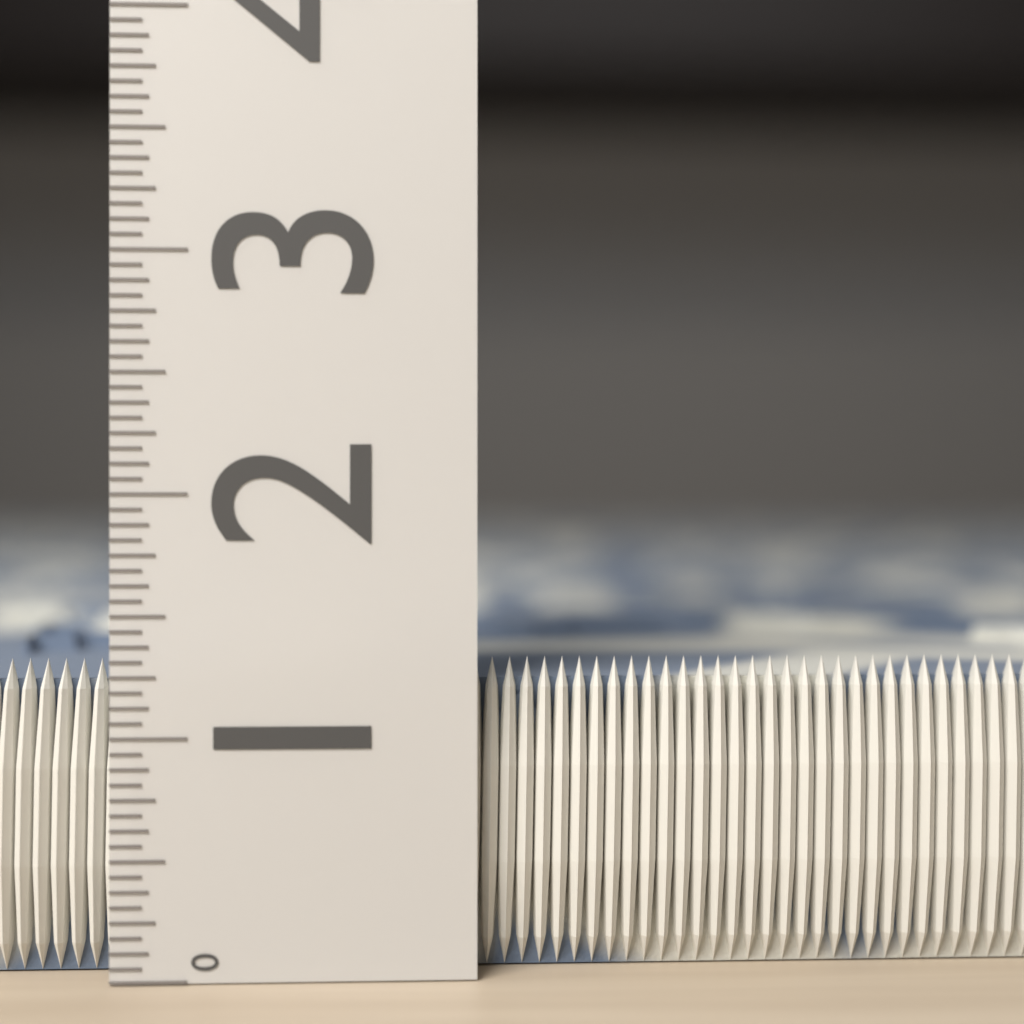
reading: 1.3125 (no unit)
